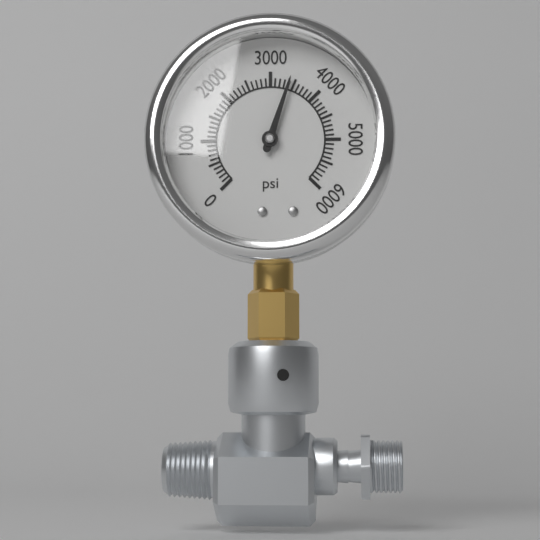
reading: 3400 psi
